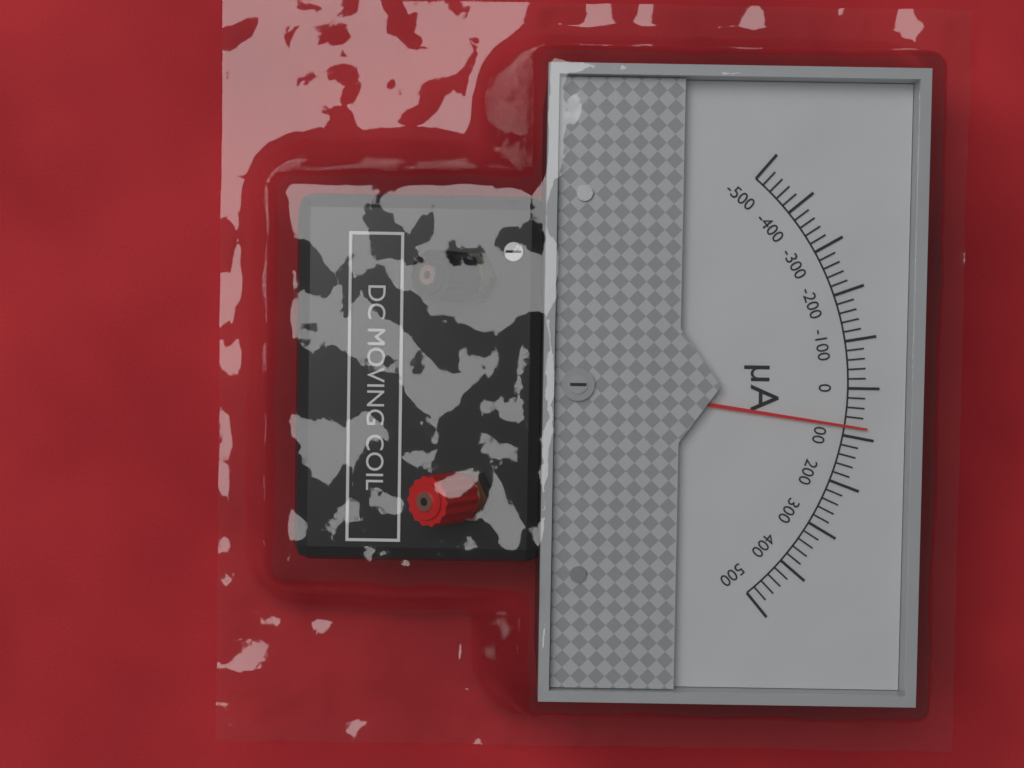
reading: 80 µA
